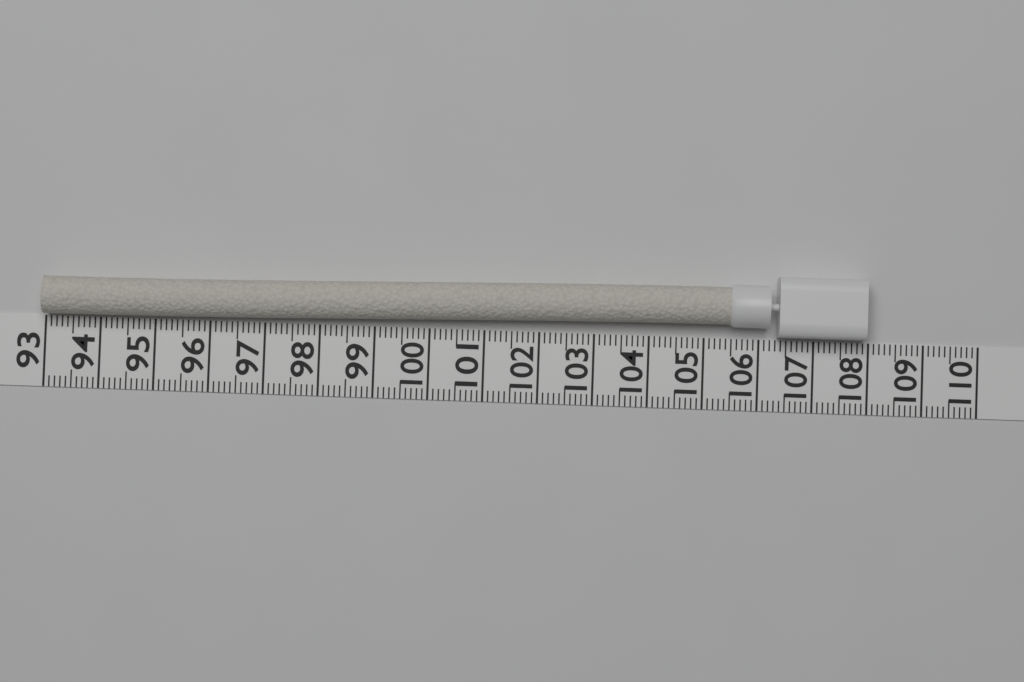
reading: 107.9 (no unit)
